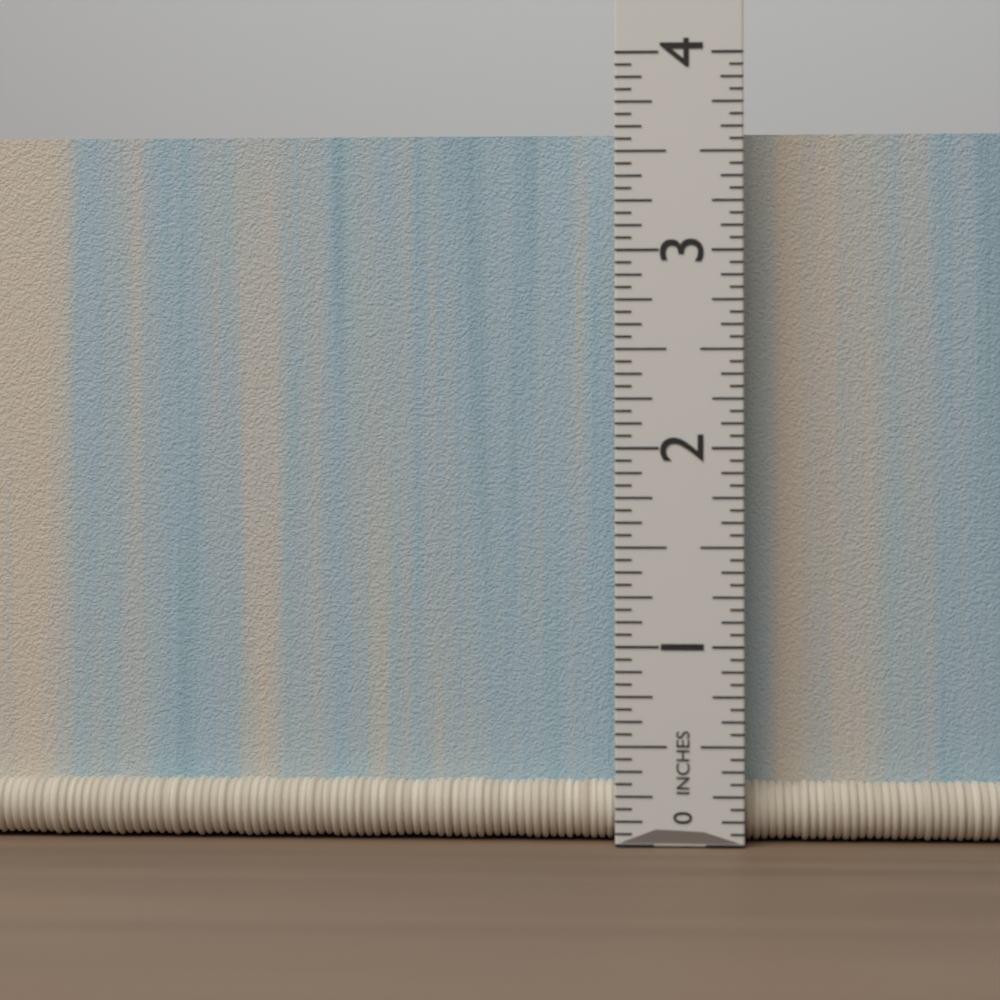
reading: 3.6250 in
